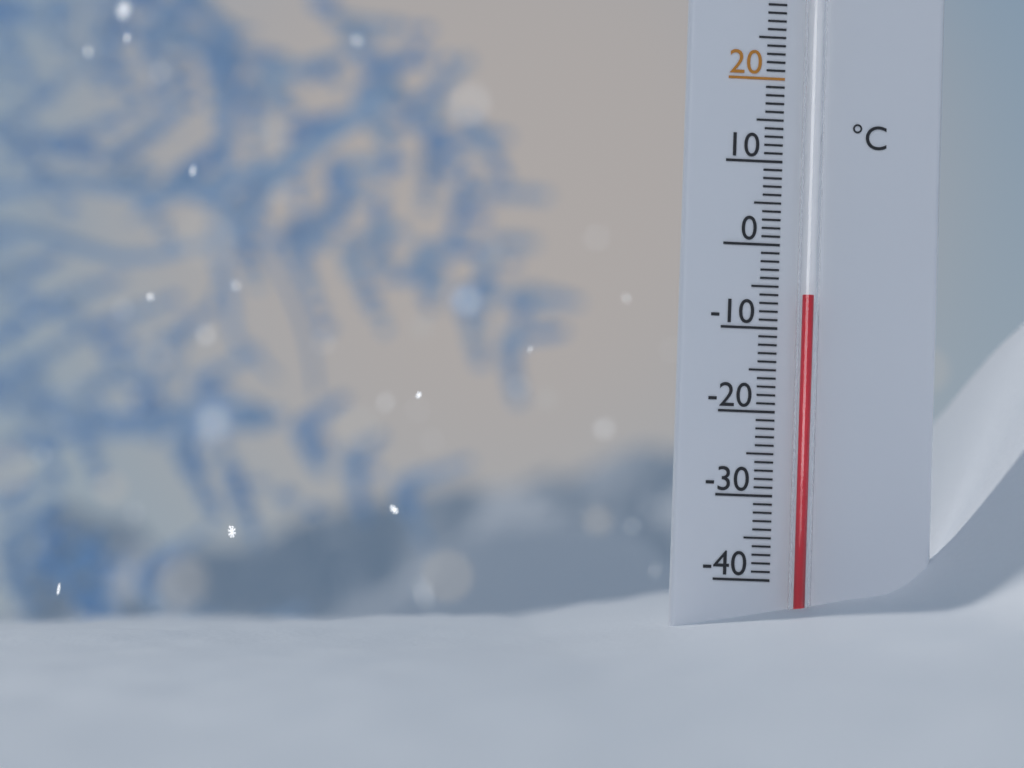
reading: -6 °C
